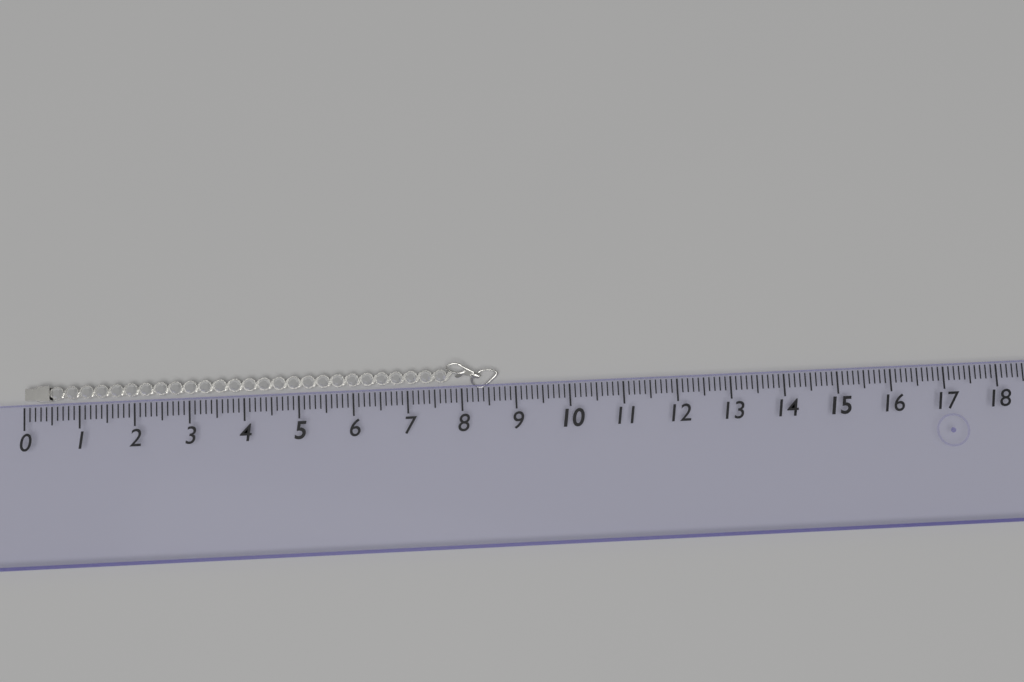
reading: 8.7 (no unit)
